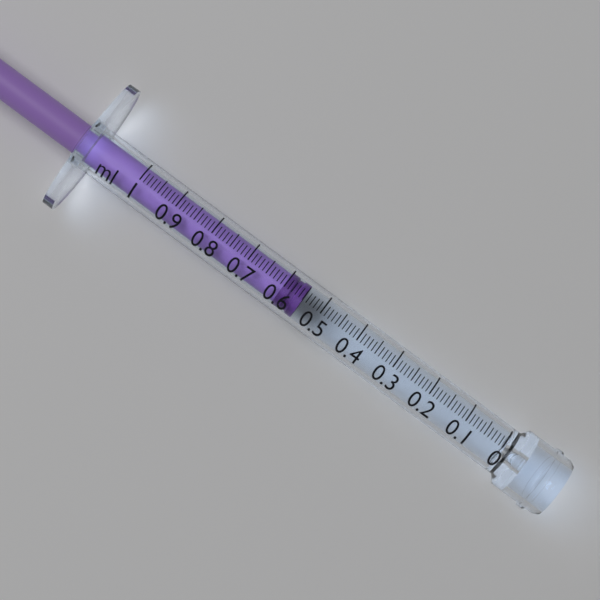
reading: 0.55 ml
